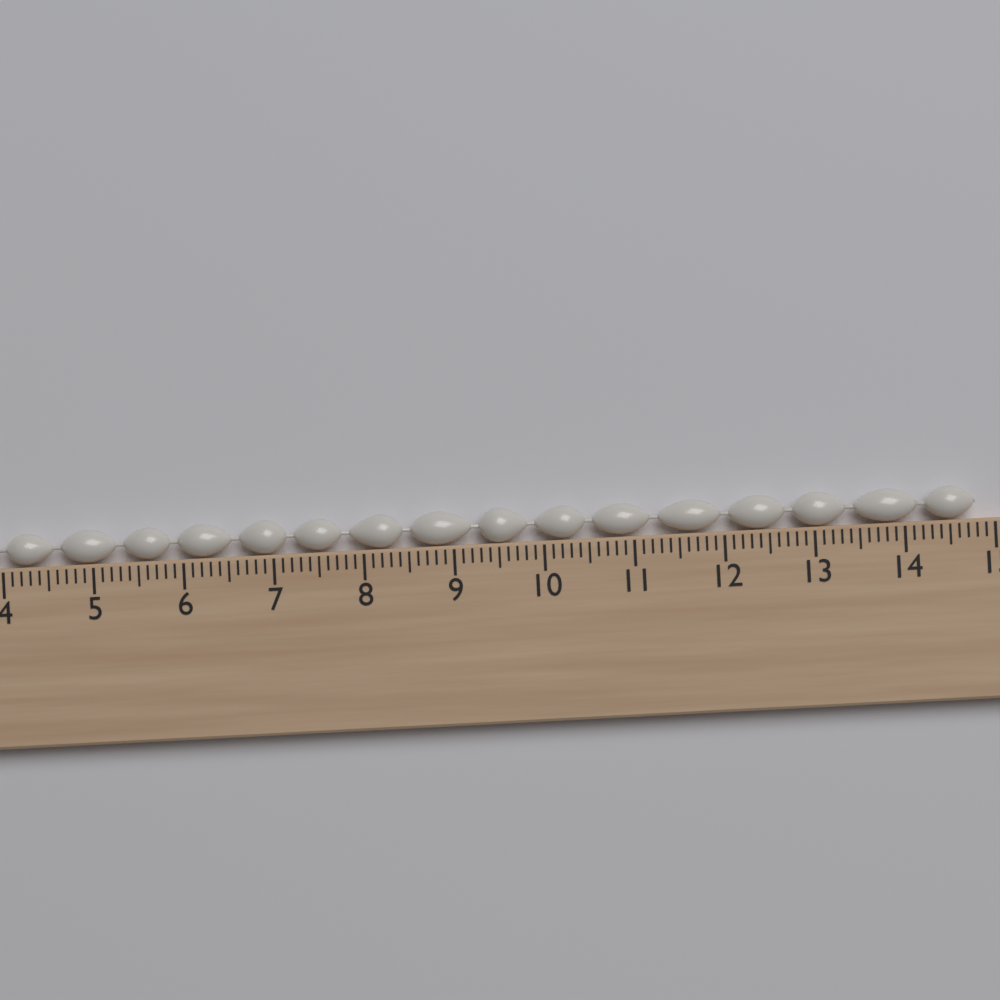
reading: 14.8 cm
